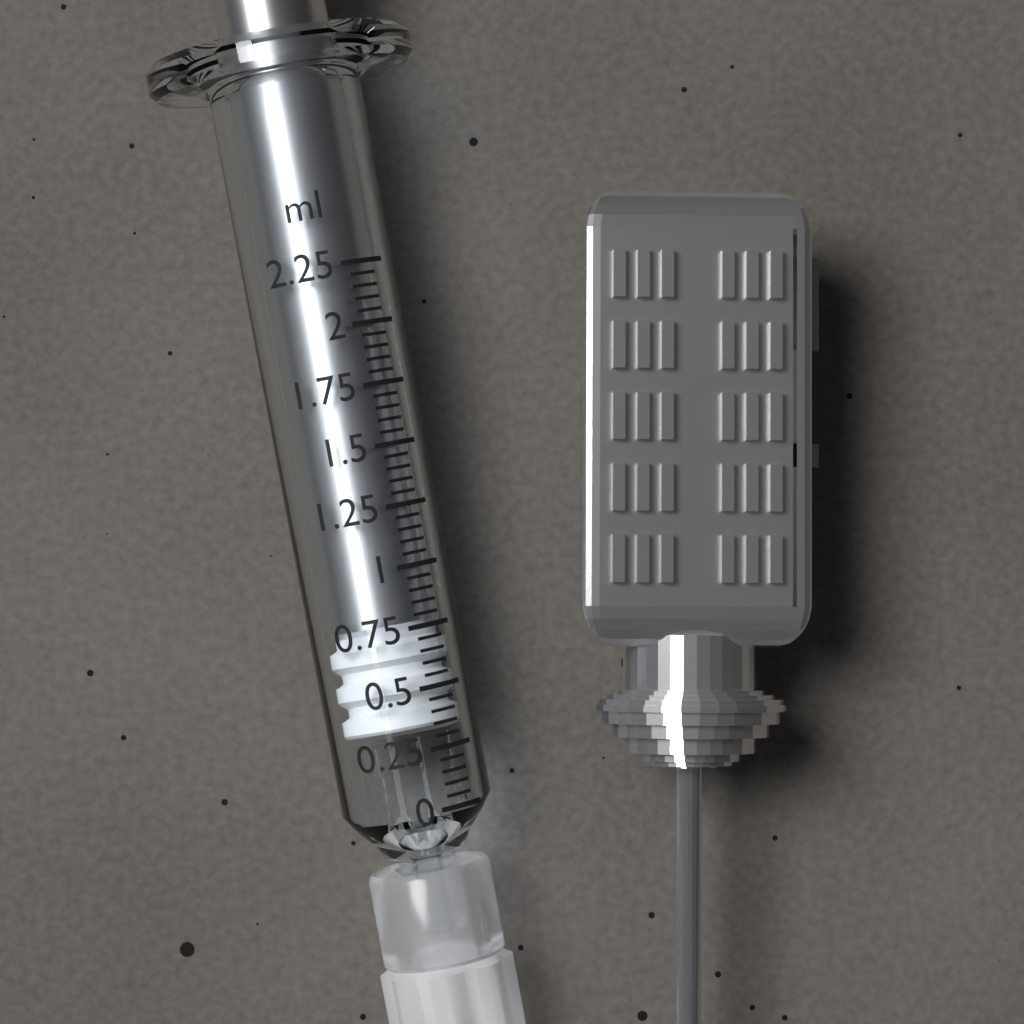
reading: 0.35 ml
